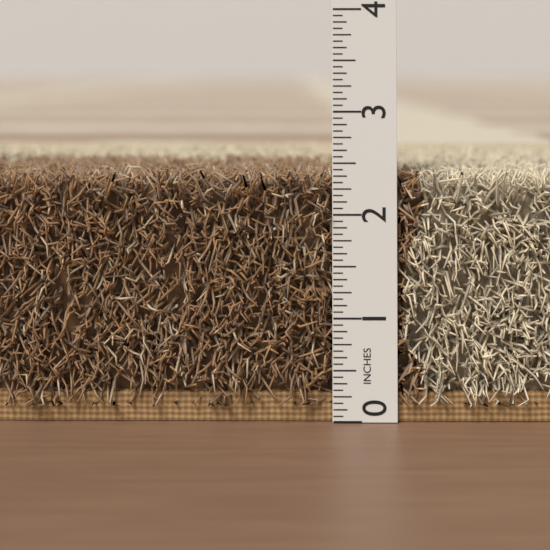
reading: 2.4375 in
